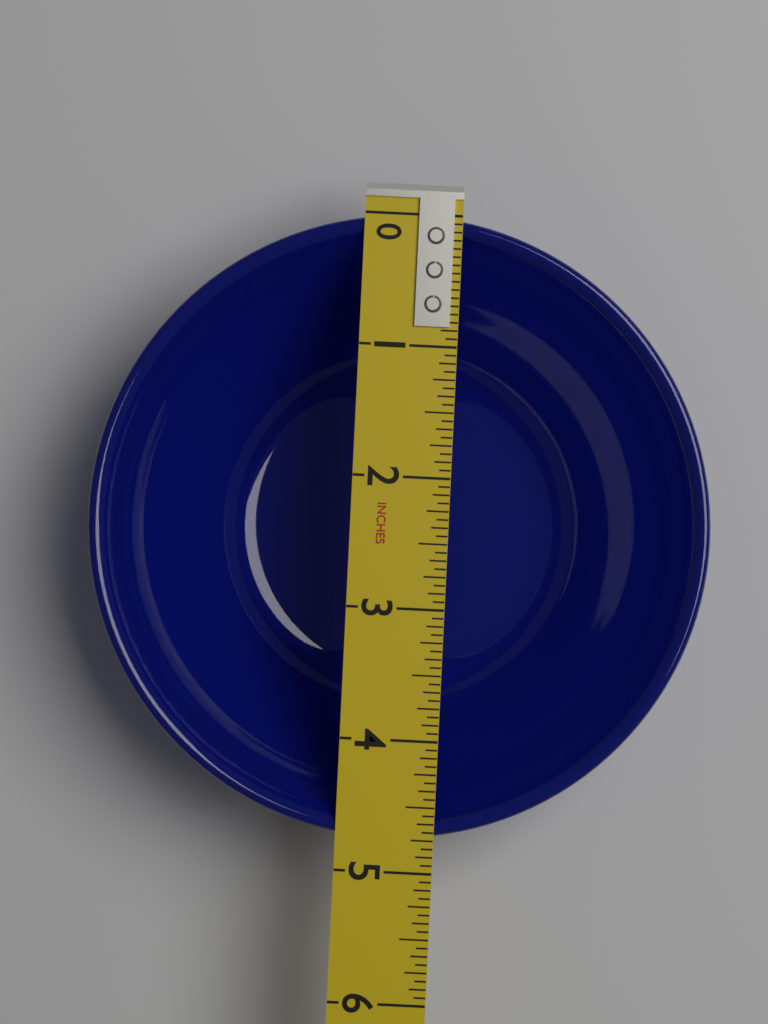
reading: 4.7500 in
